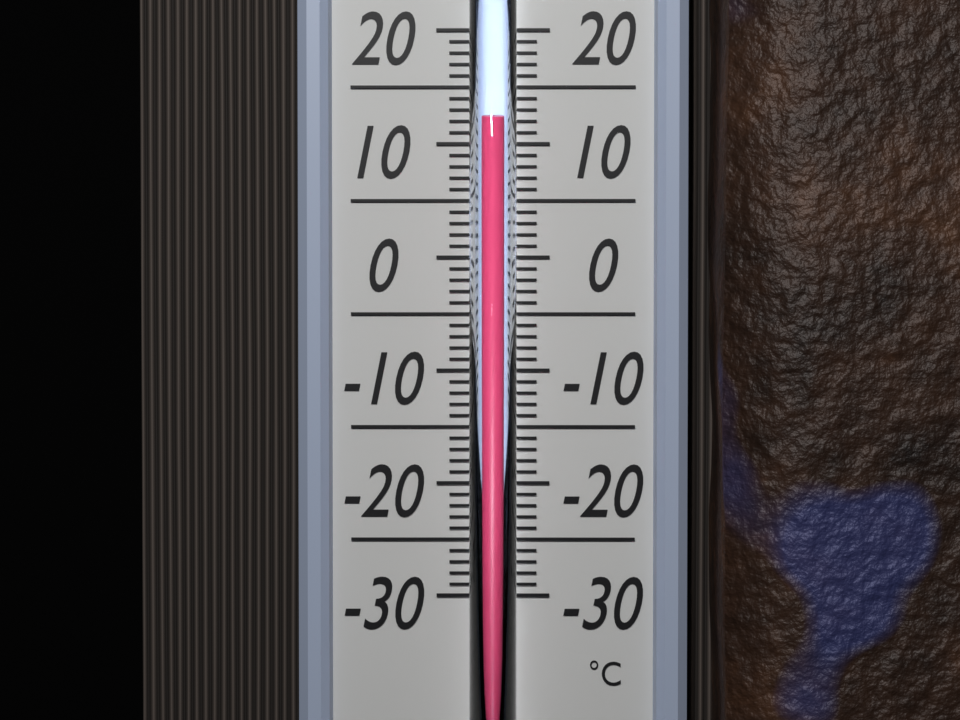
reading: 12 °C
